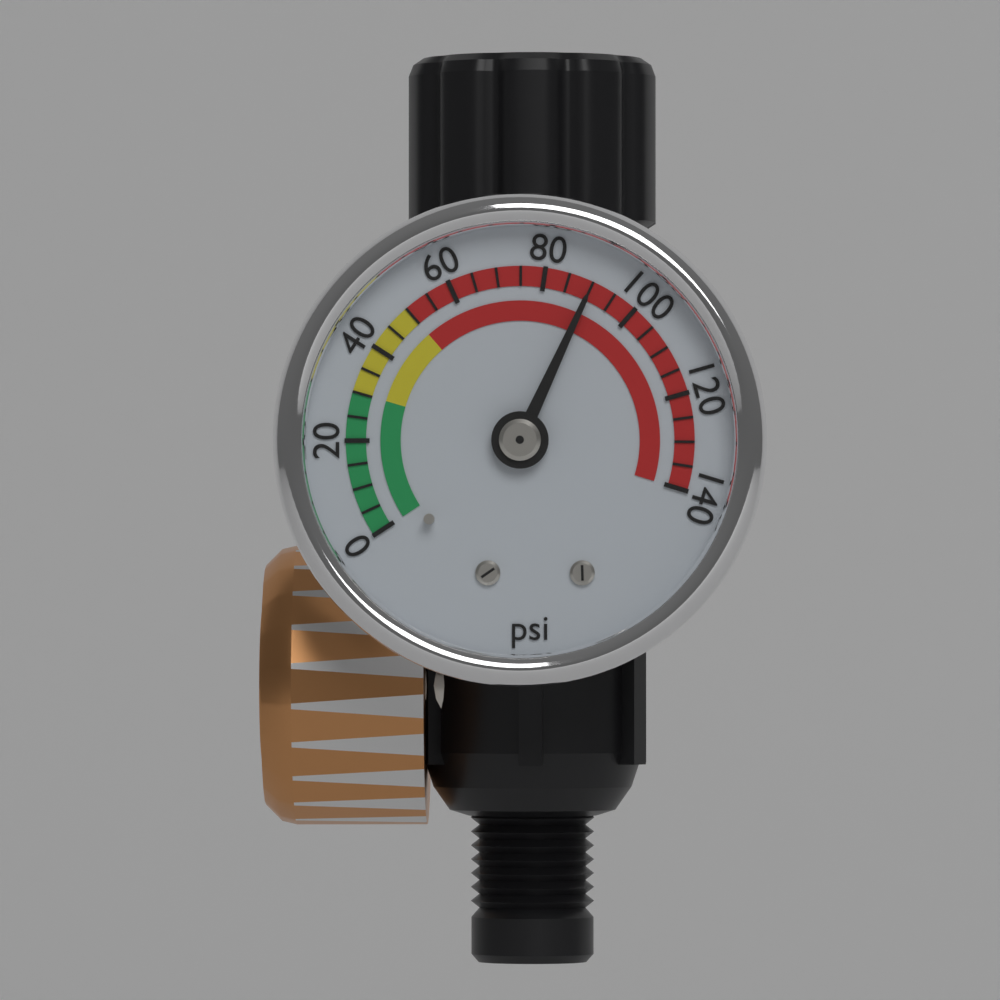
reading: 90 psi
